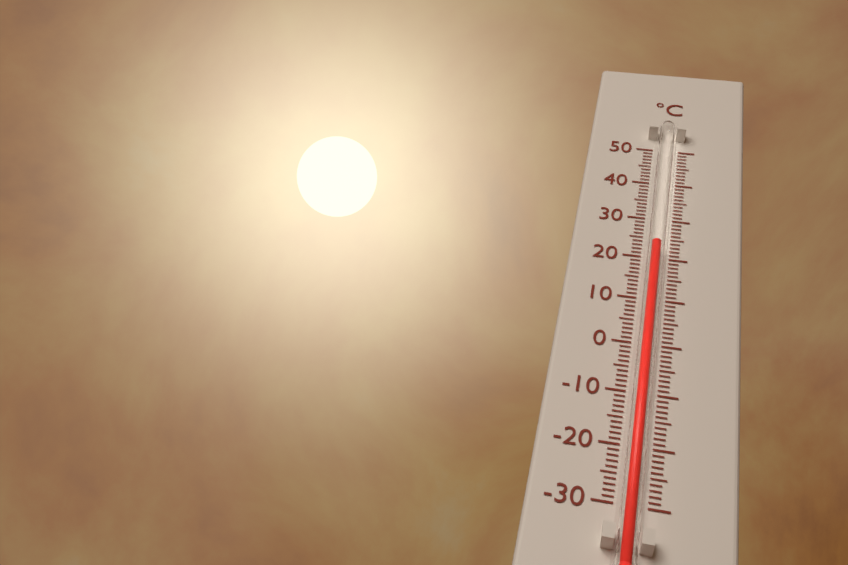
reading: 22 °C
